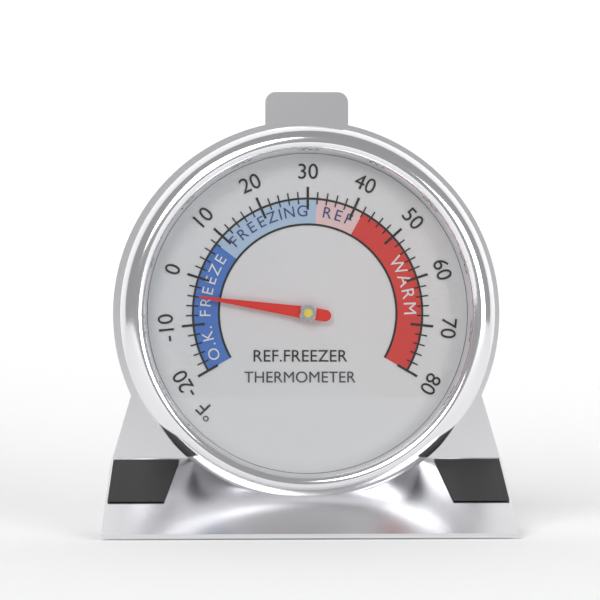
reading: -4 °F
